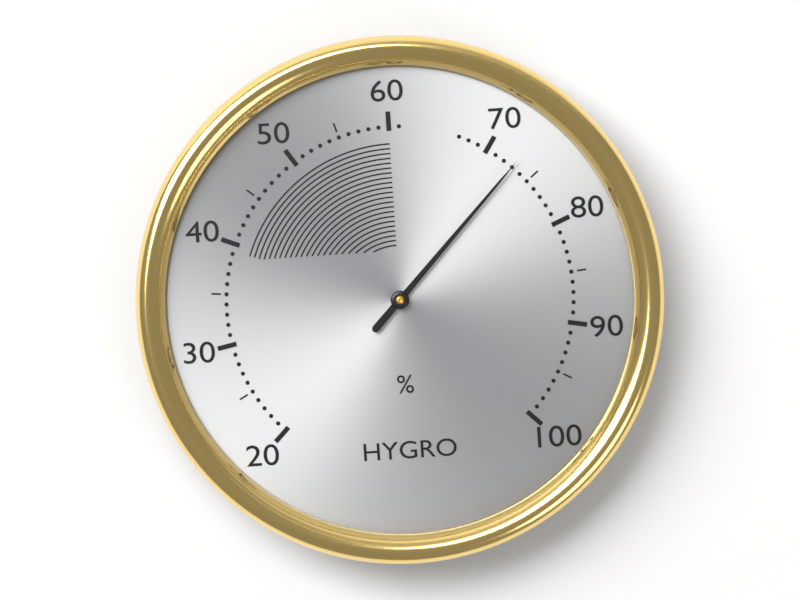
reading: 73 %
